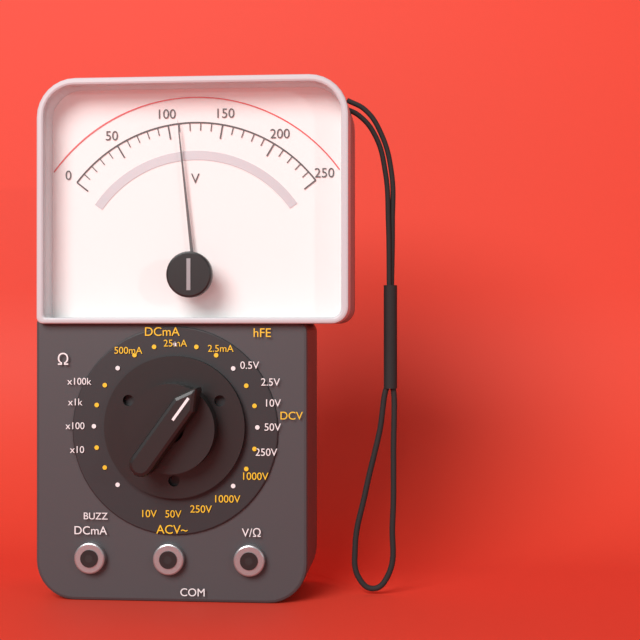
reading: 110 V
